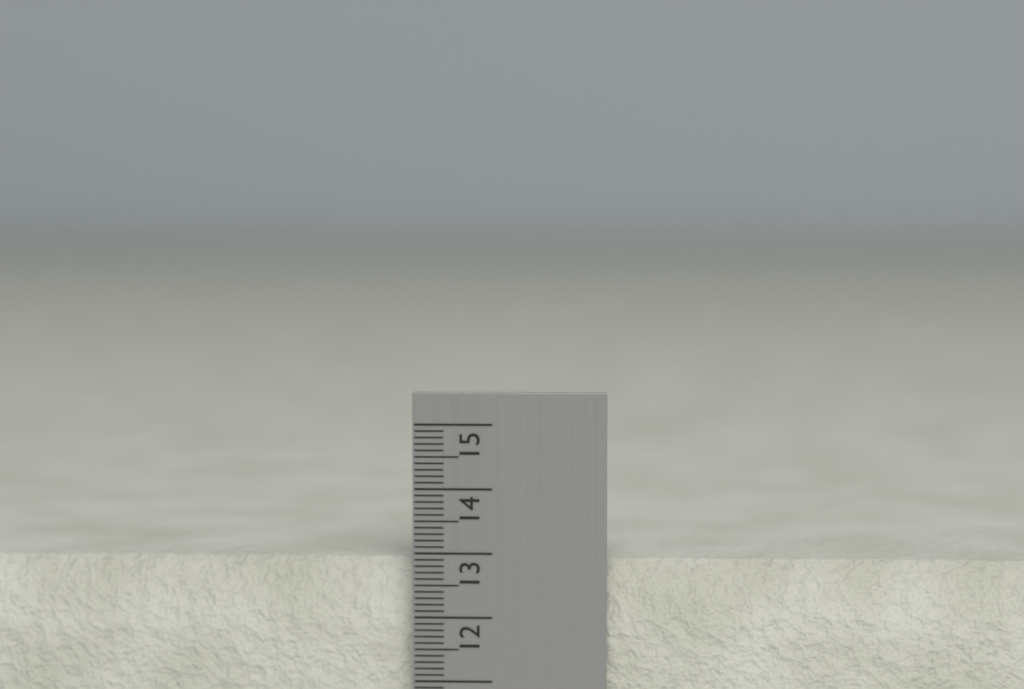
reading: 12.9 cm
